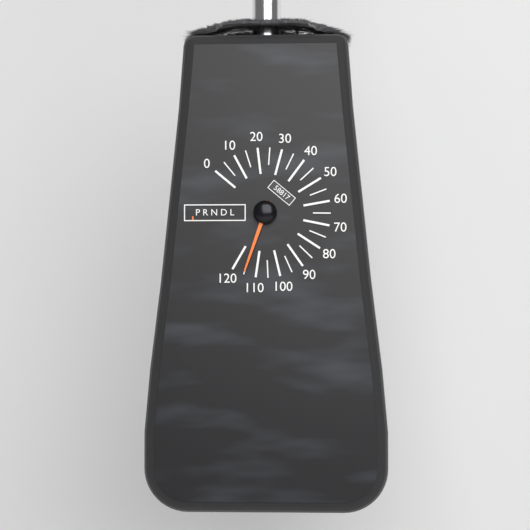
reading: 115 (no unit)
